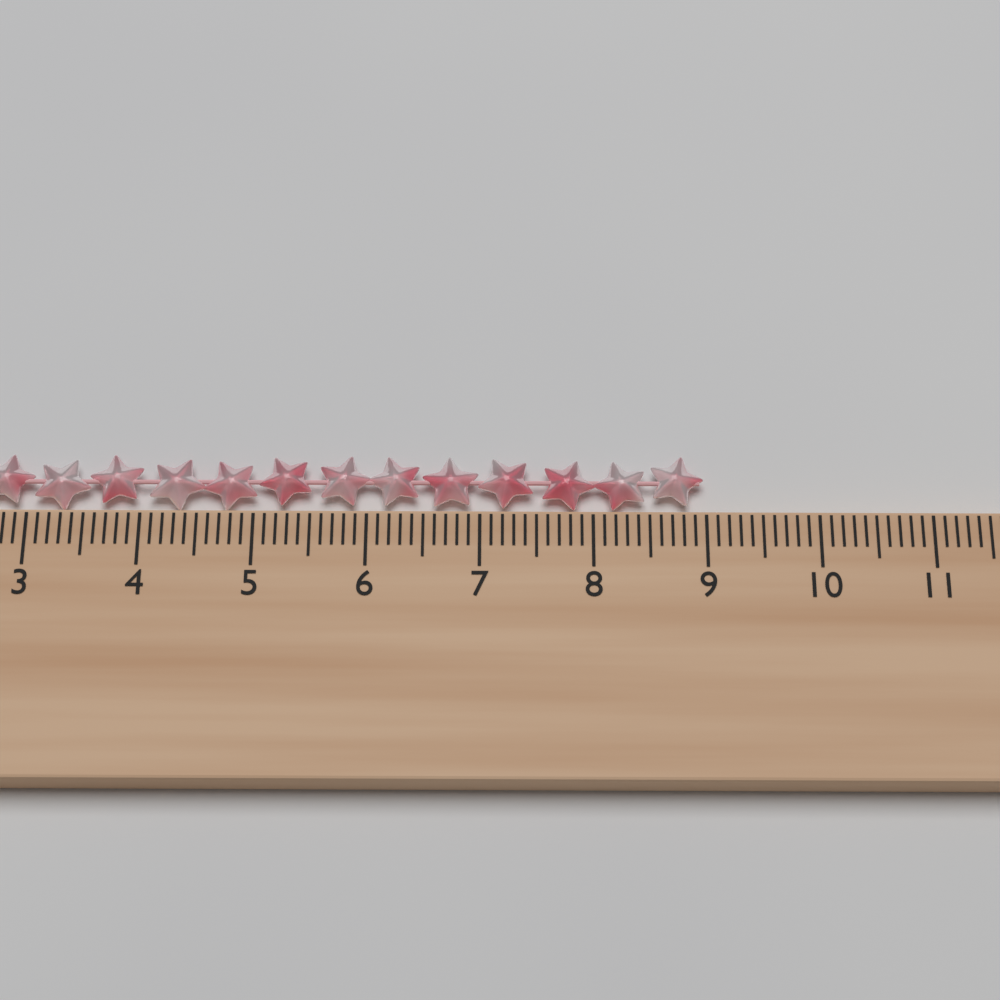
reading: 9.0 cm
